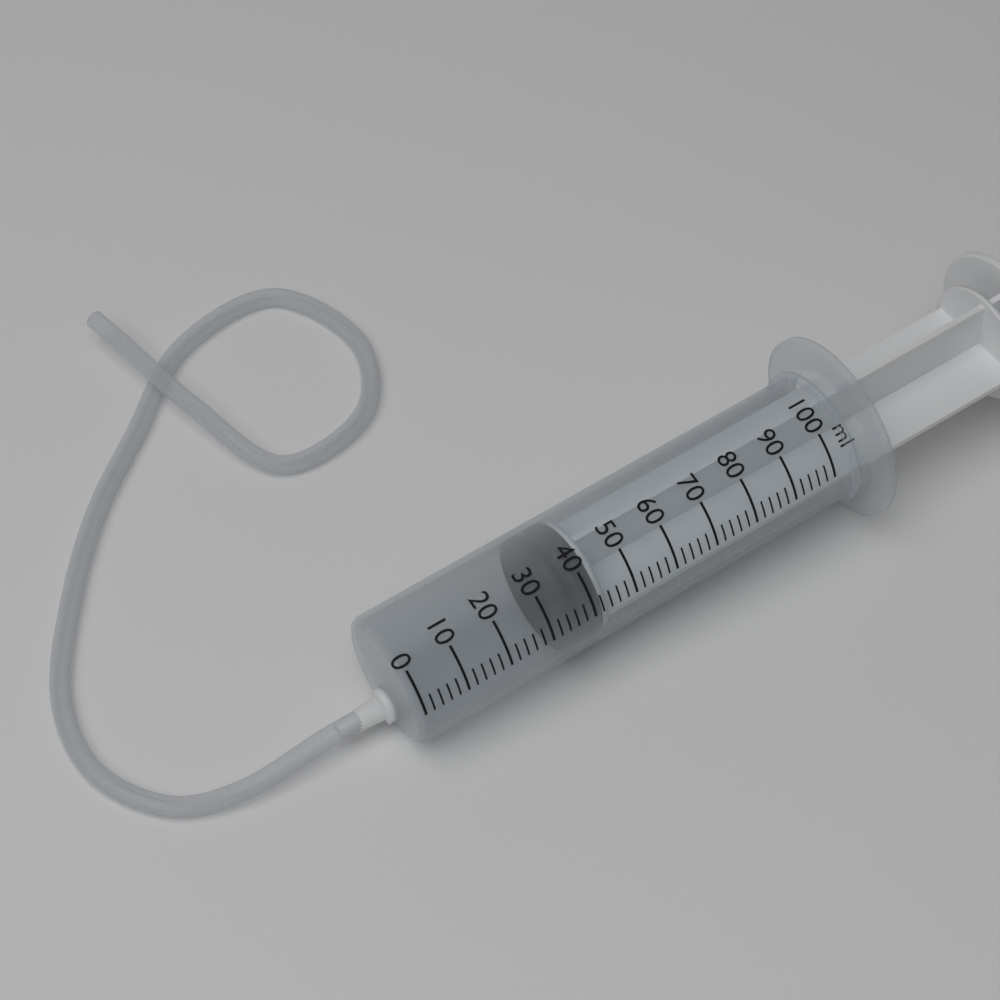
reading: 34 ml
